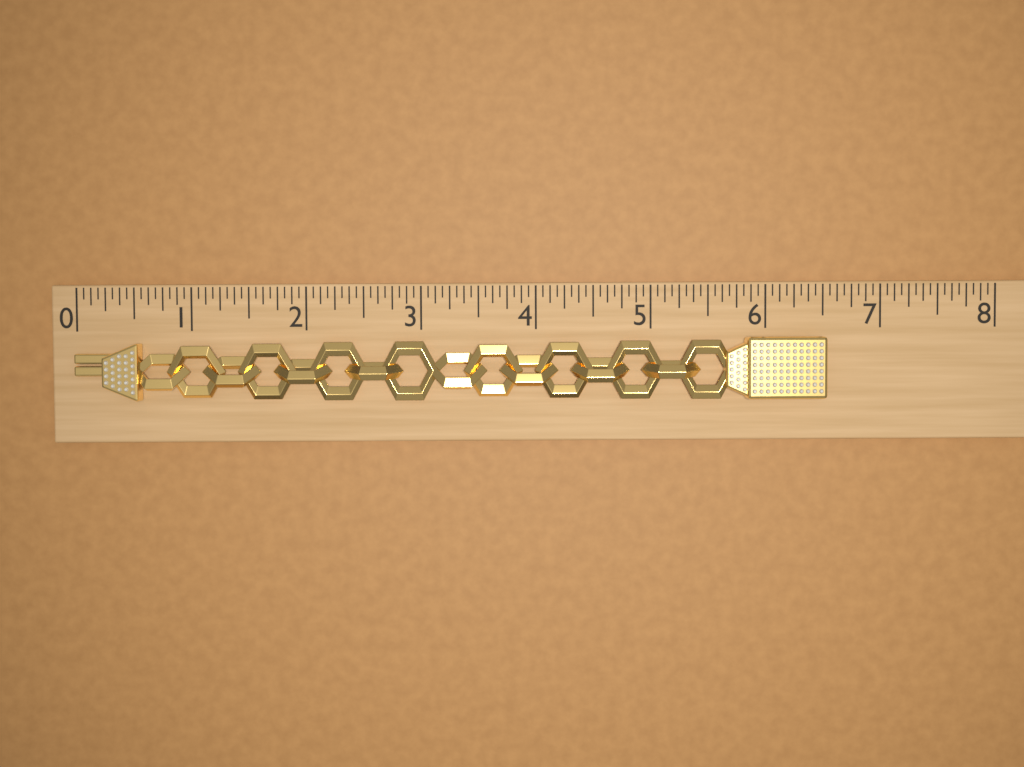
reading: 6.5000 (no unit)
